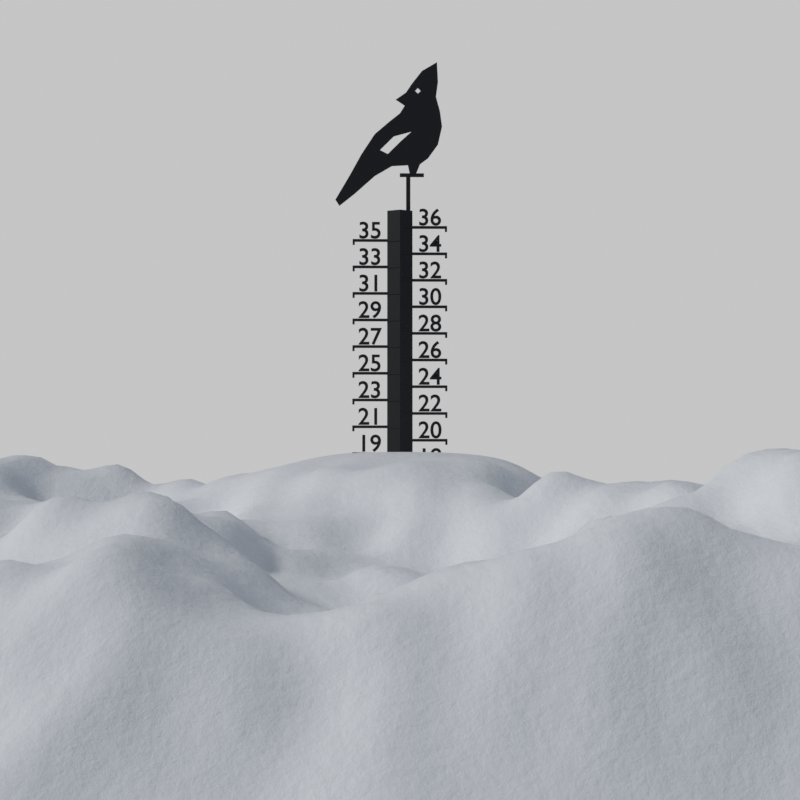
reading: 19 (no unit)
